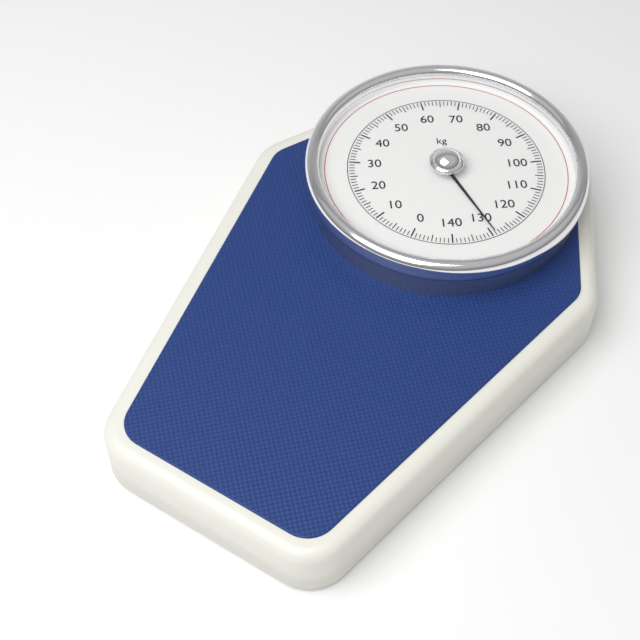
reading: 129 kg
